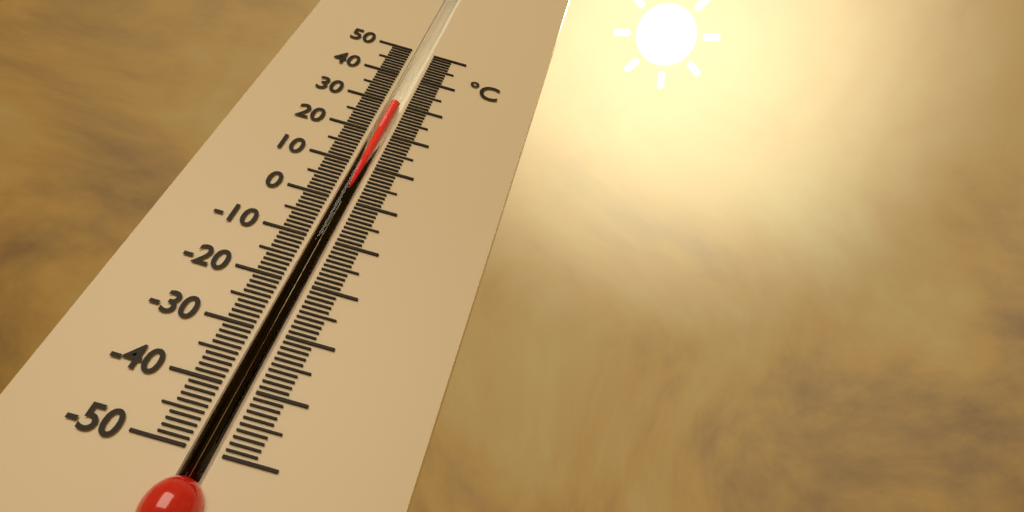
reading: 30 °C
